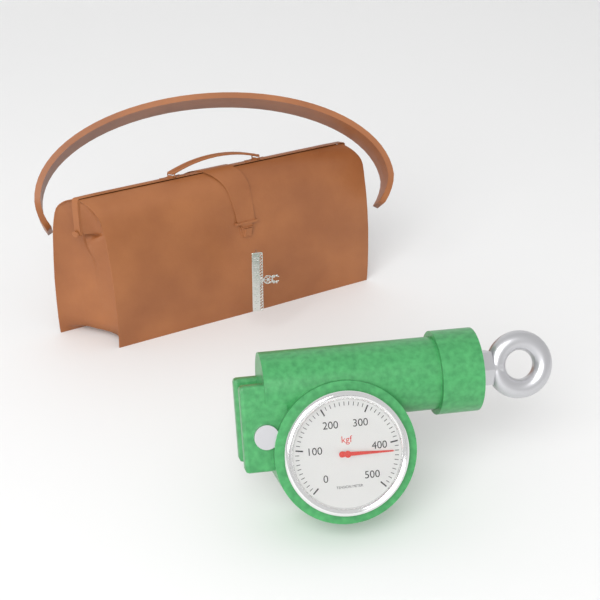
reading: 420 kgf
